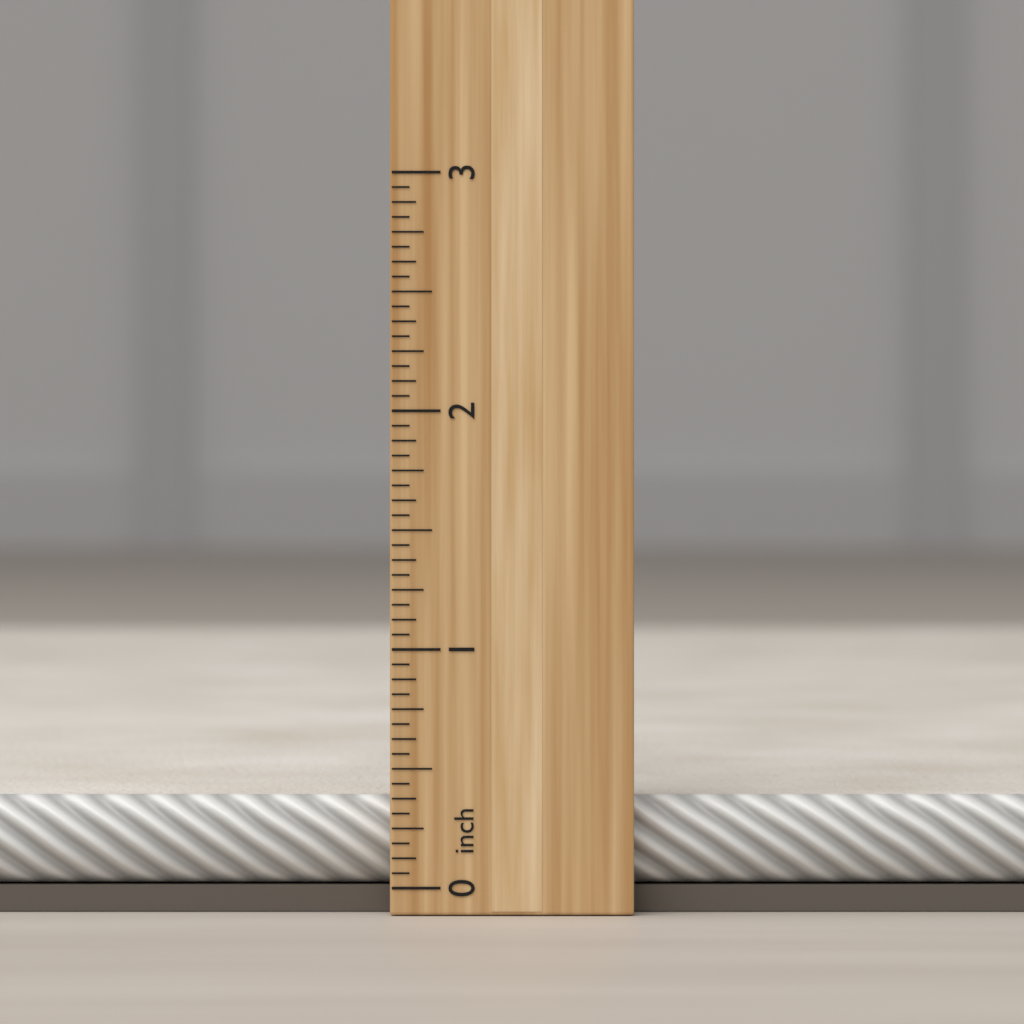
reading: 0.3750 inch
